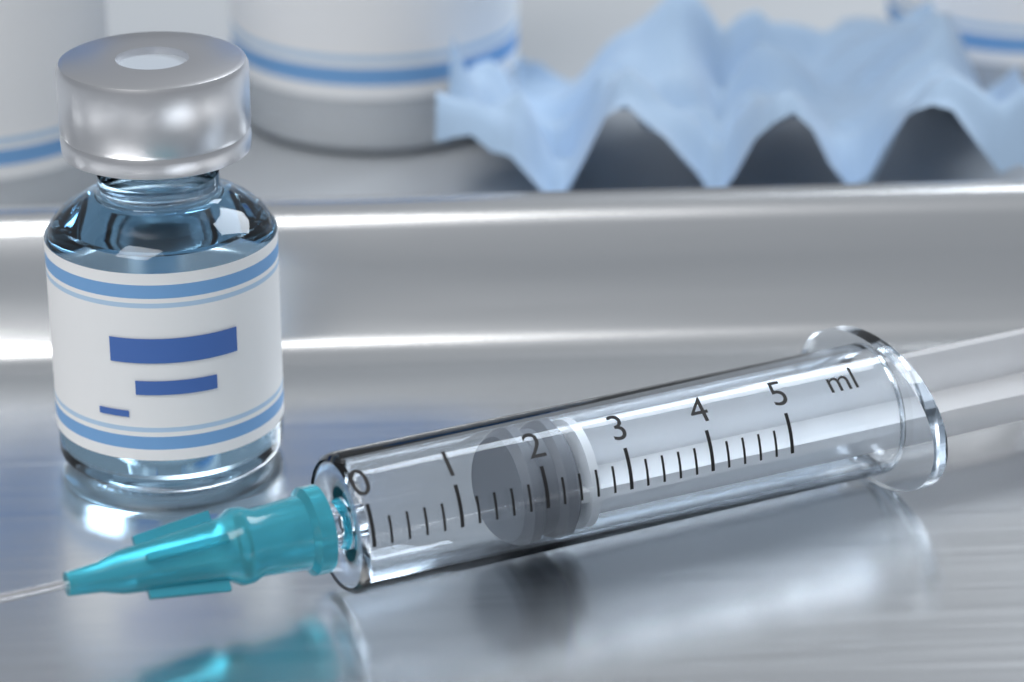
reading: 1.8 ml
